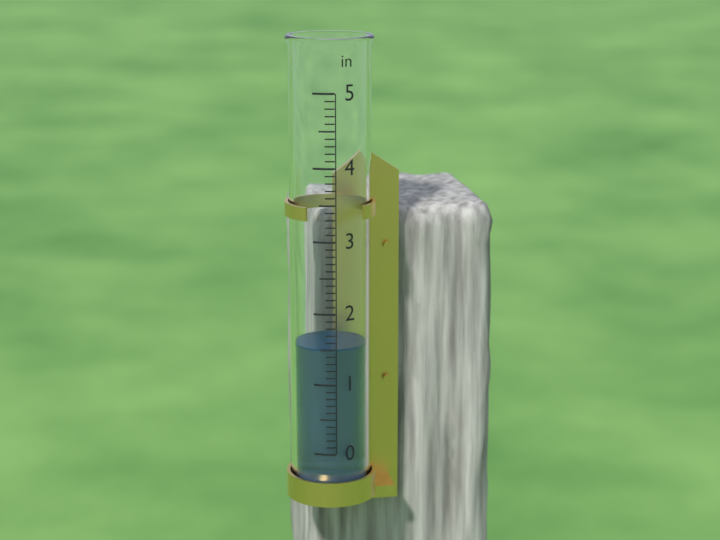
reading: 1.5 in
